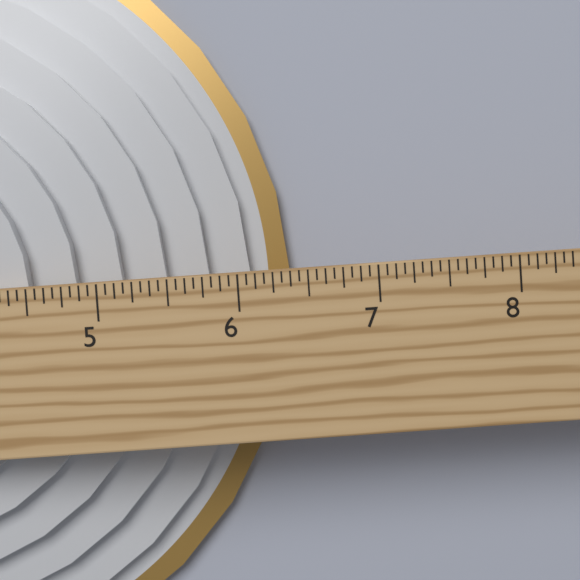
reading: 6.3750 in
